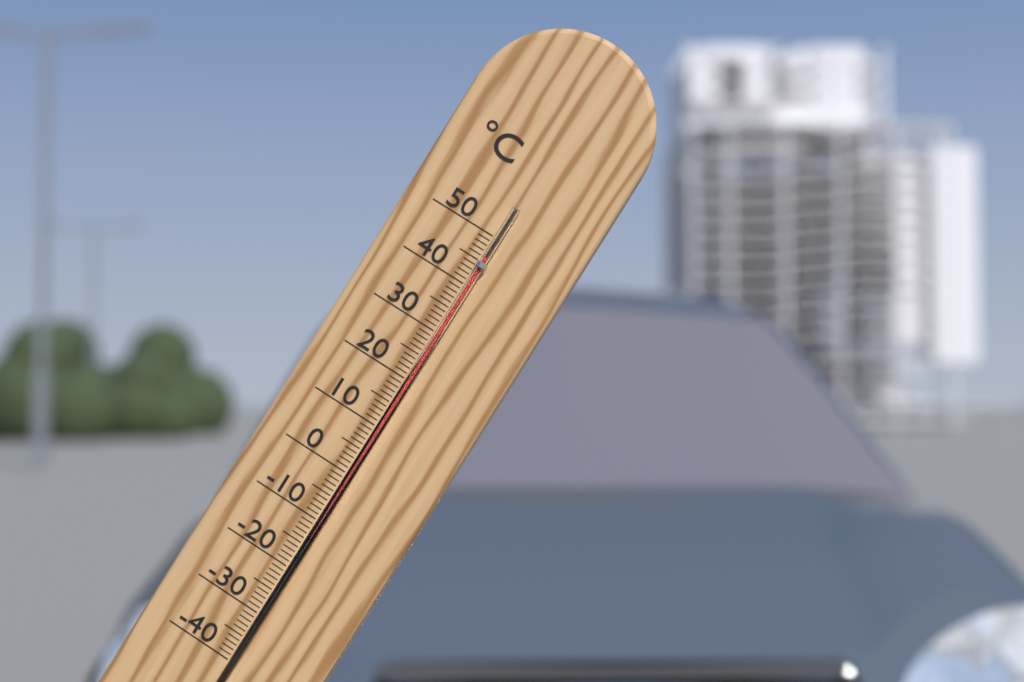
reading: 46 °C
